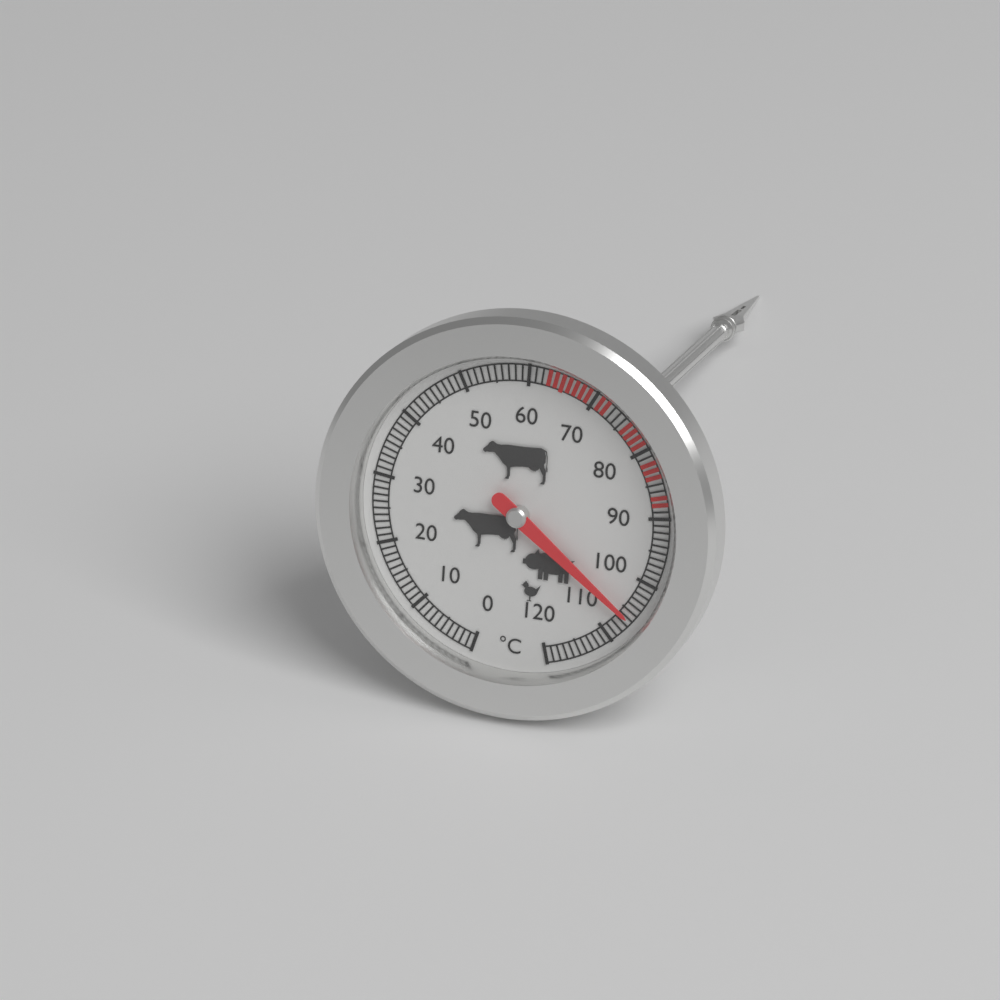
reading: 106 °C
